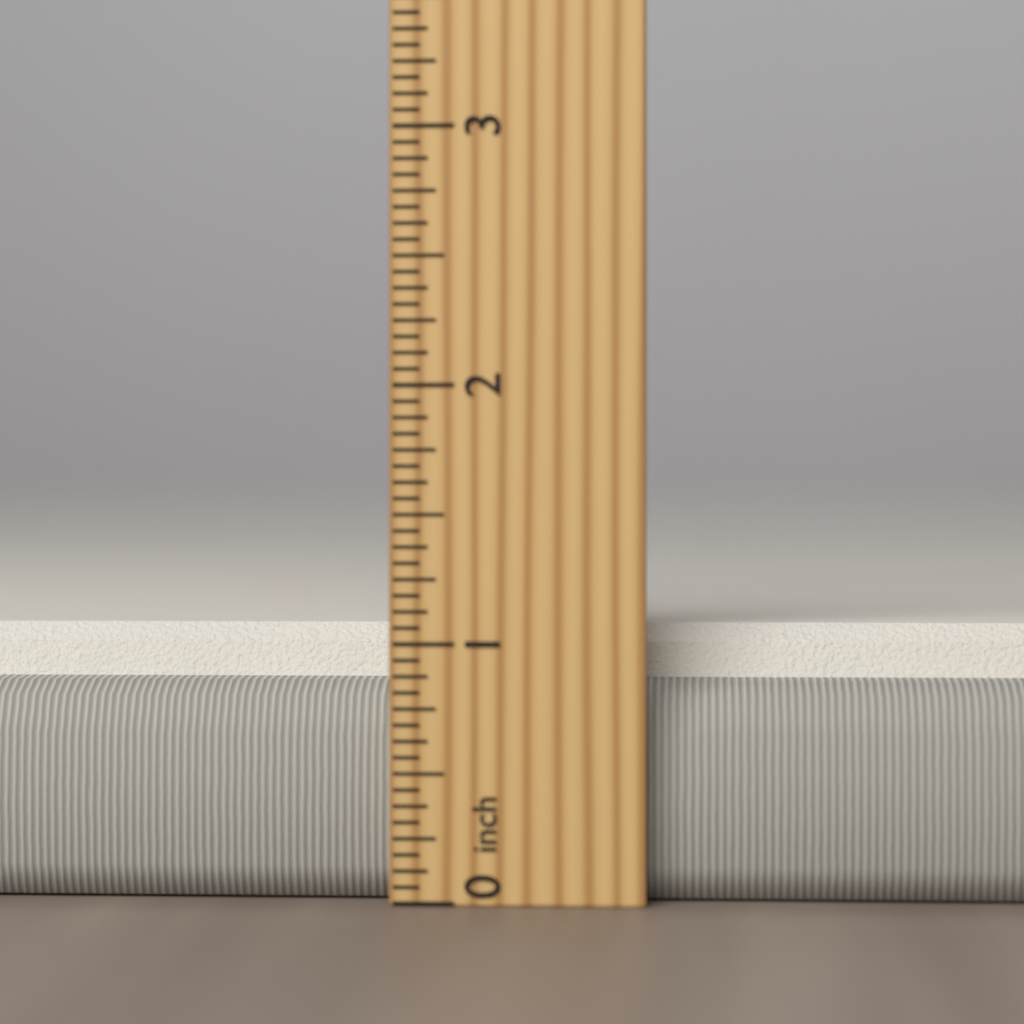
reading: 1.0625 inch
